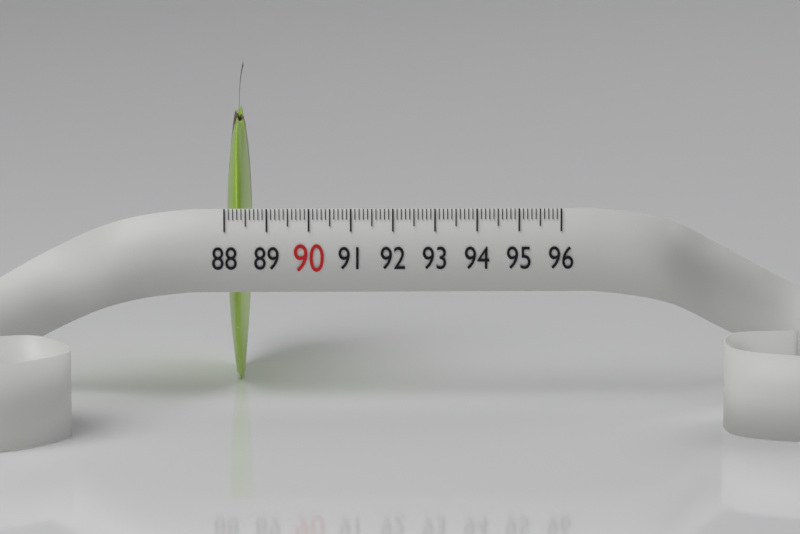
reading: 88.6 (no unit)
